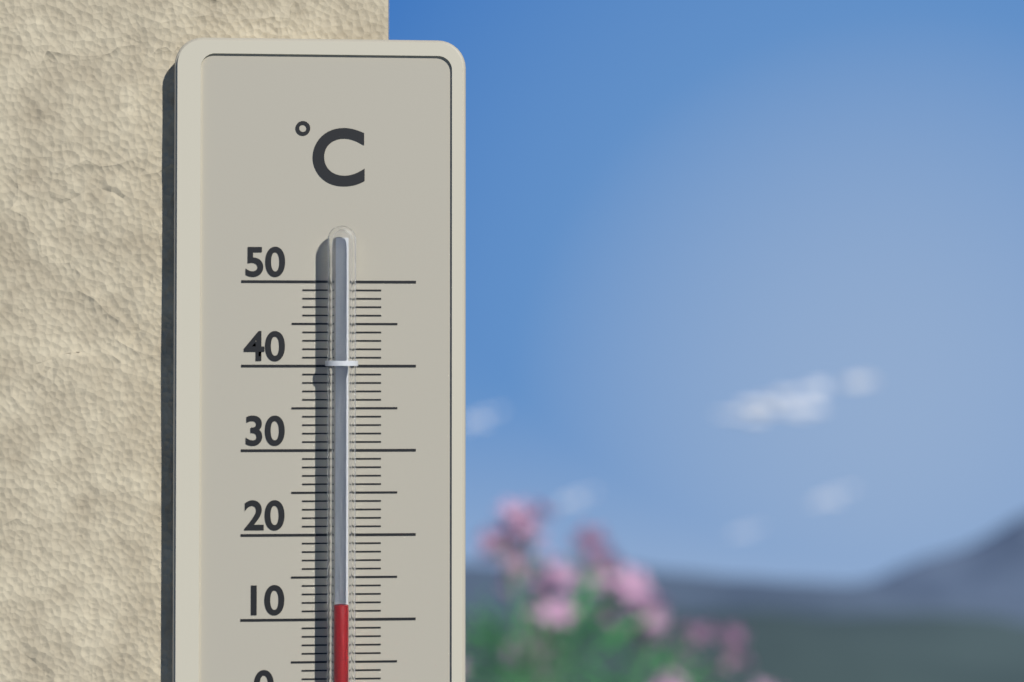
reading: 12 °C
